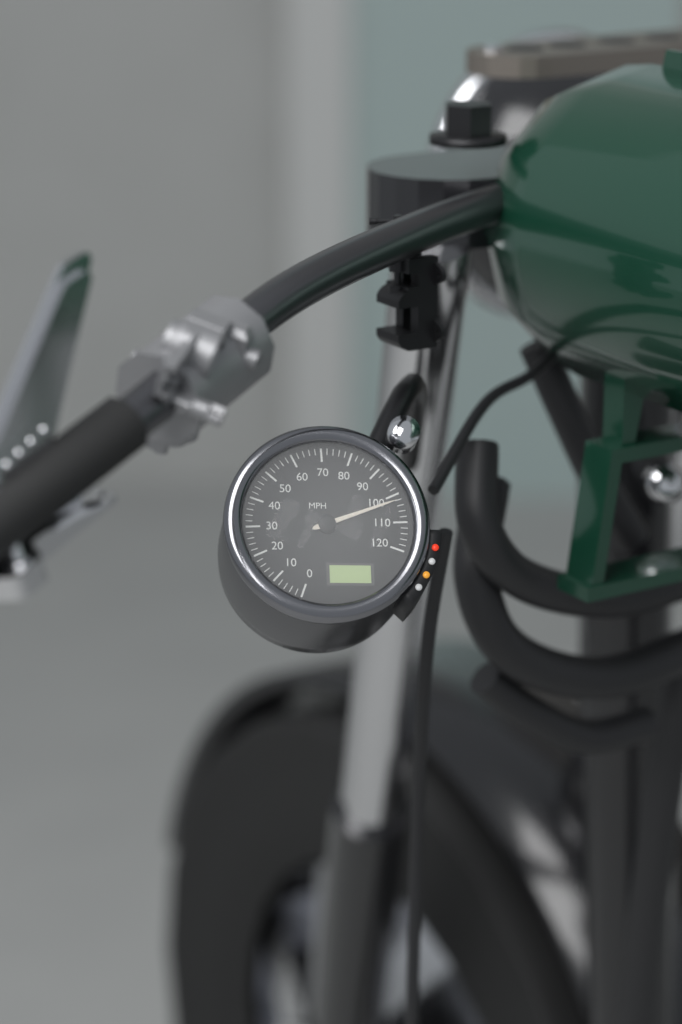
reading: 102 MPH
